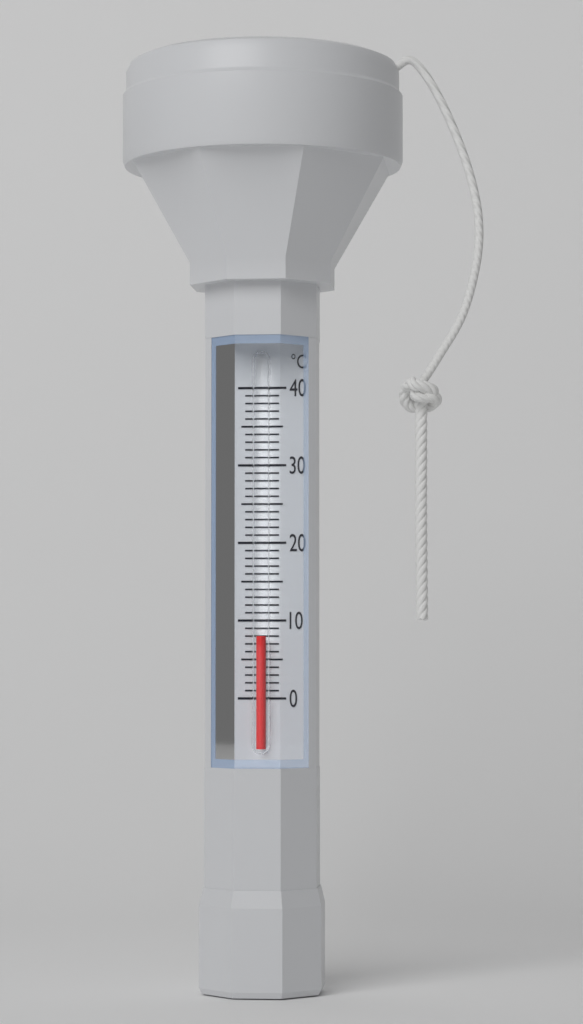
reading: 8 °C
